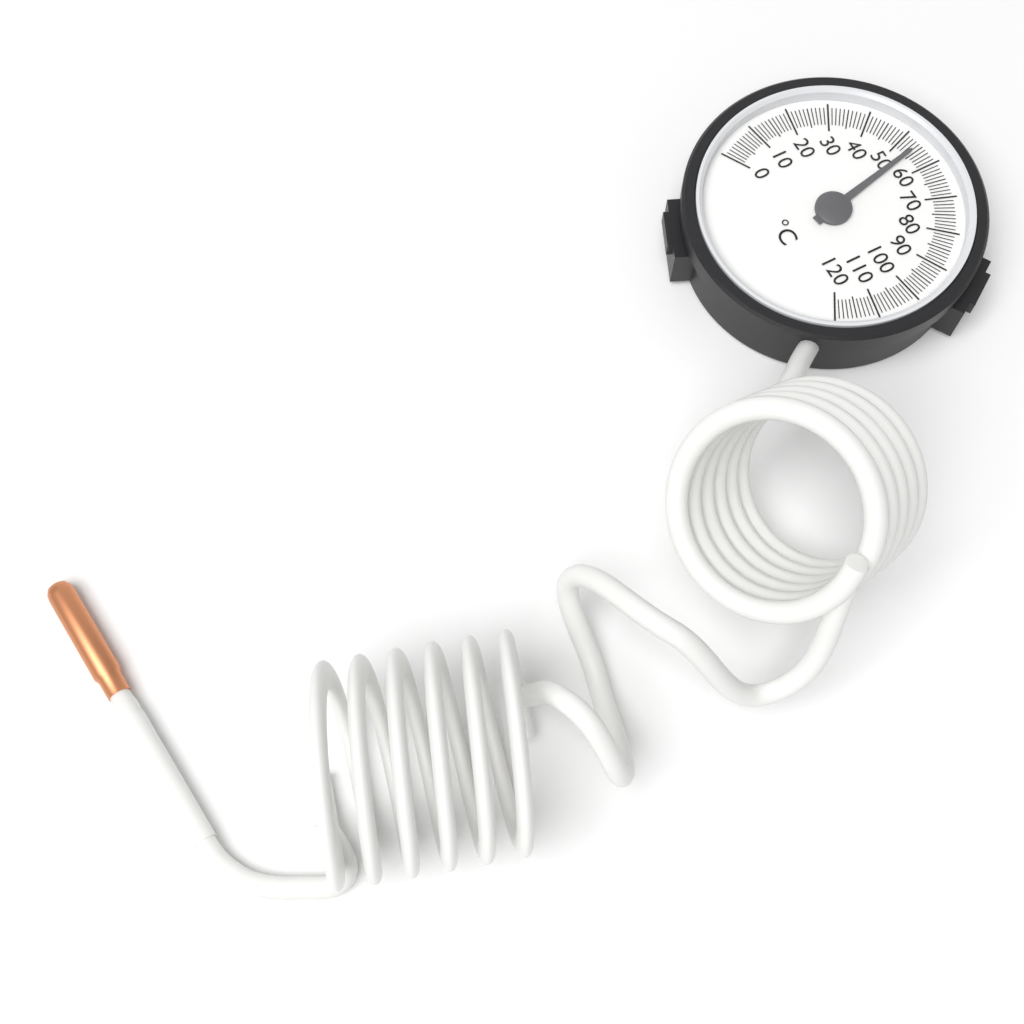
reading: 54 °C
